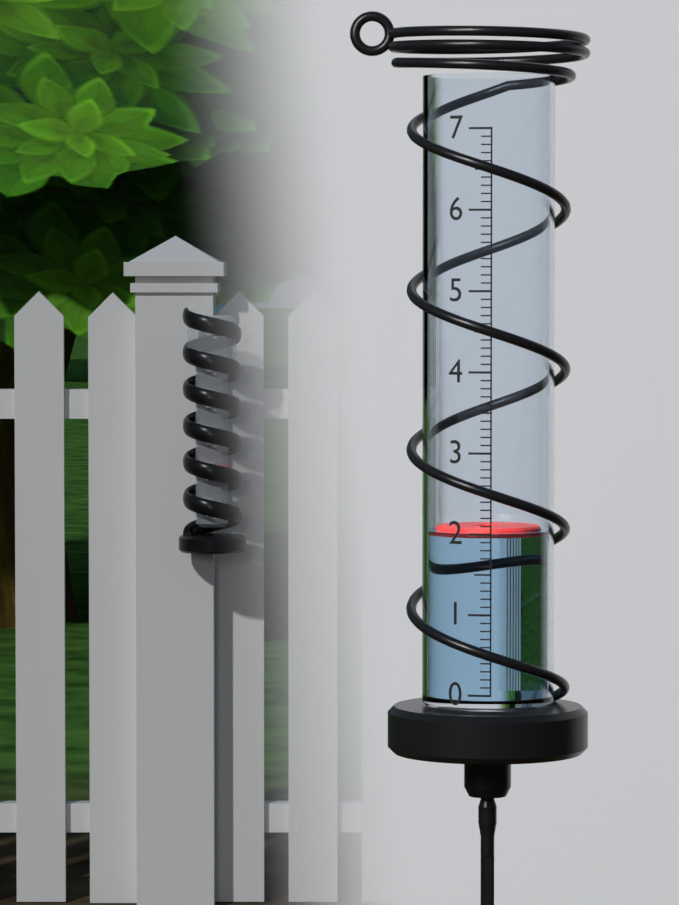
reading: 2.0 (no unit)
